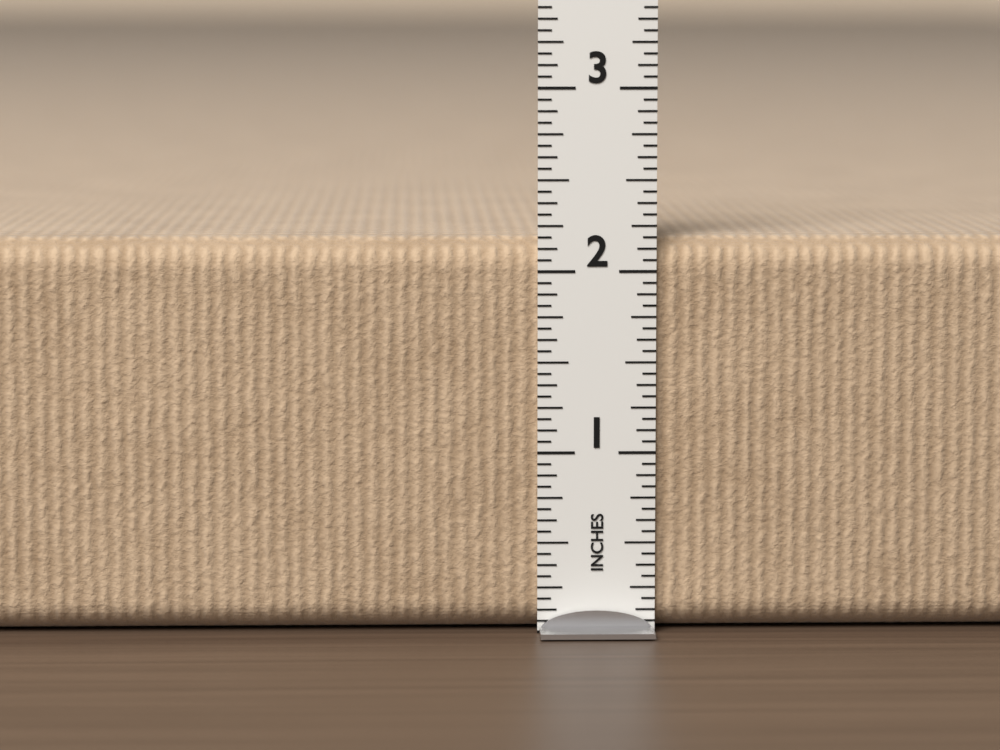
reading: 2.1875 in
